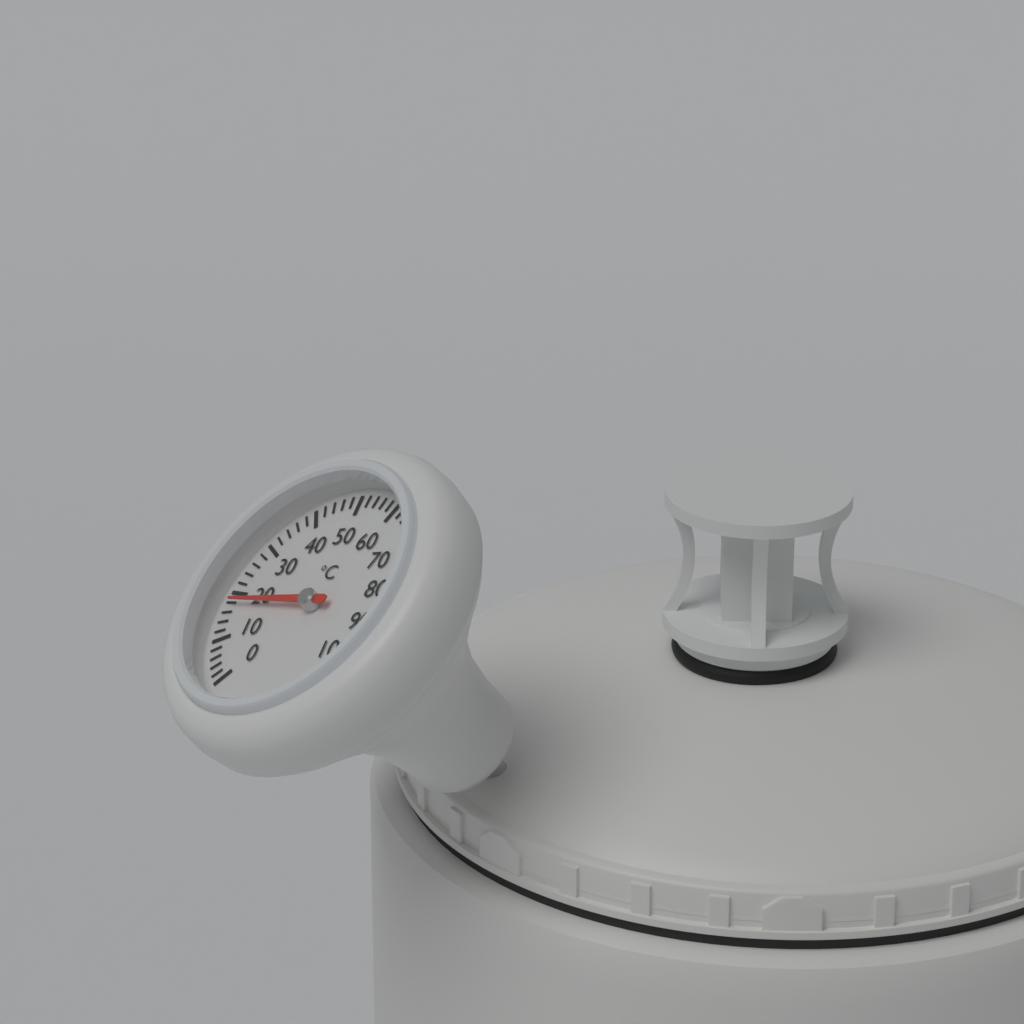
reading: 18 °C
